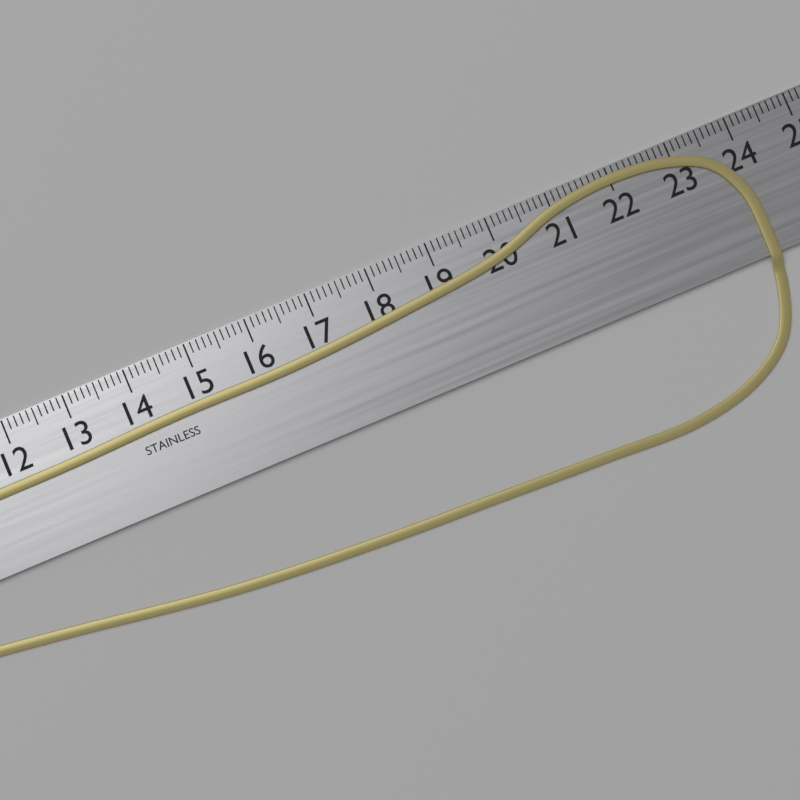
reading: 24.0 cm
